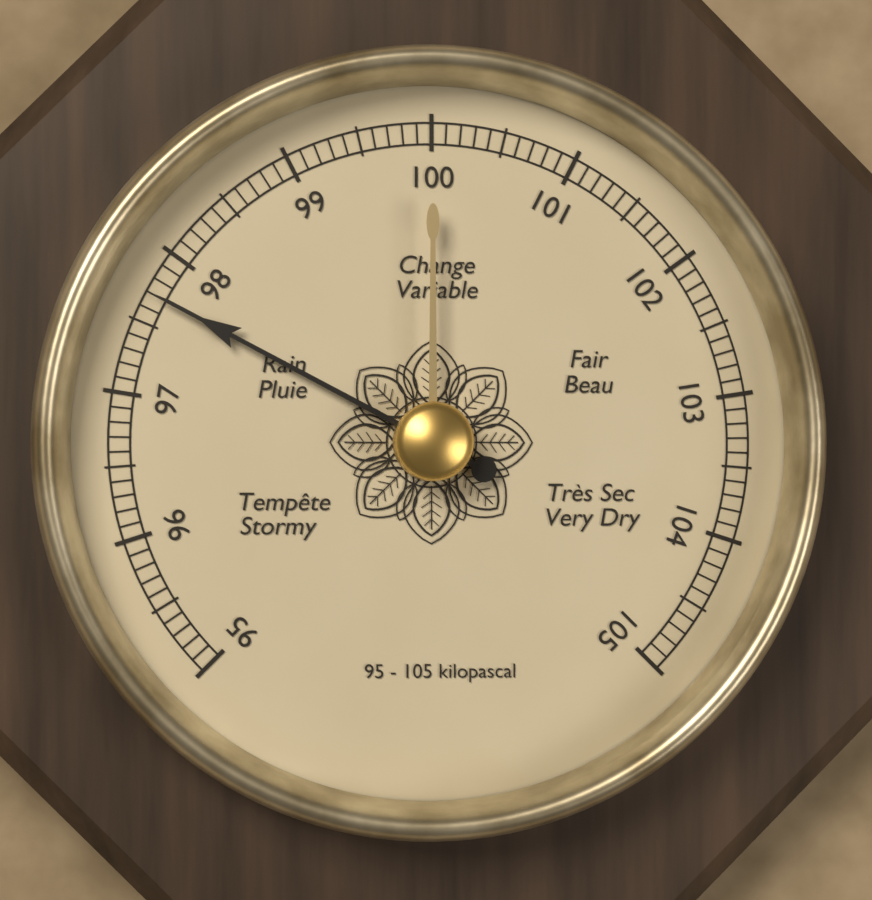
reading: 97.7 kPa
